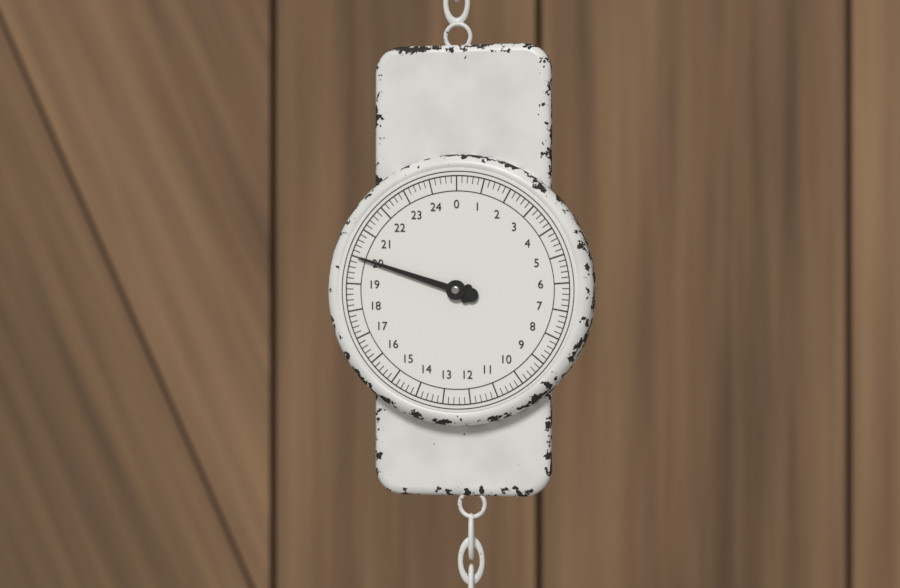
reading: 20.0 (no unit)
